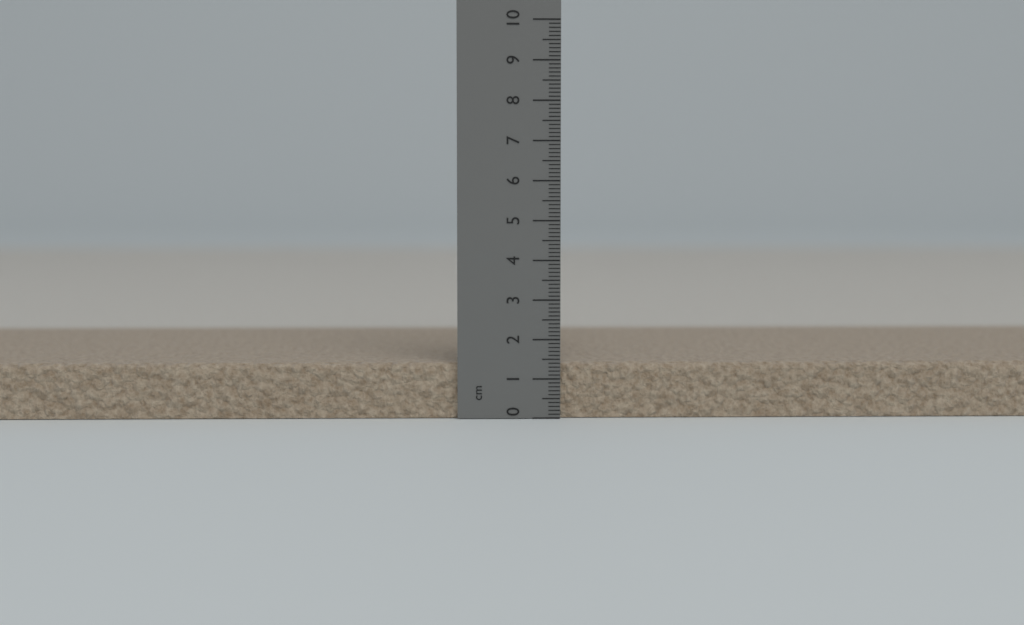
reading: 1.4 cm
